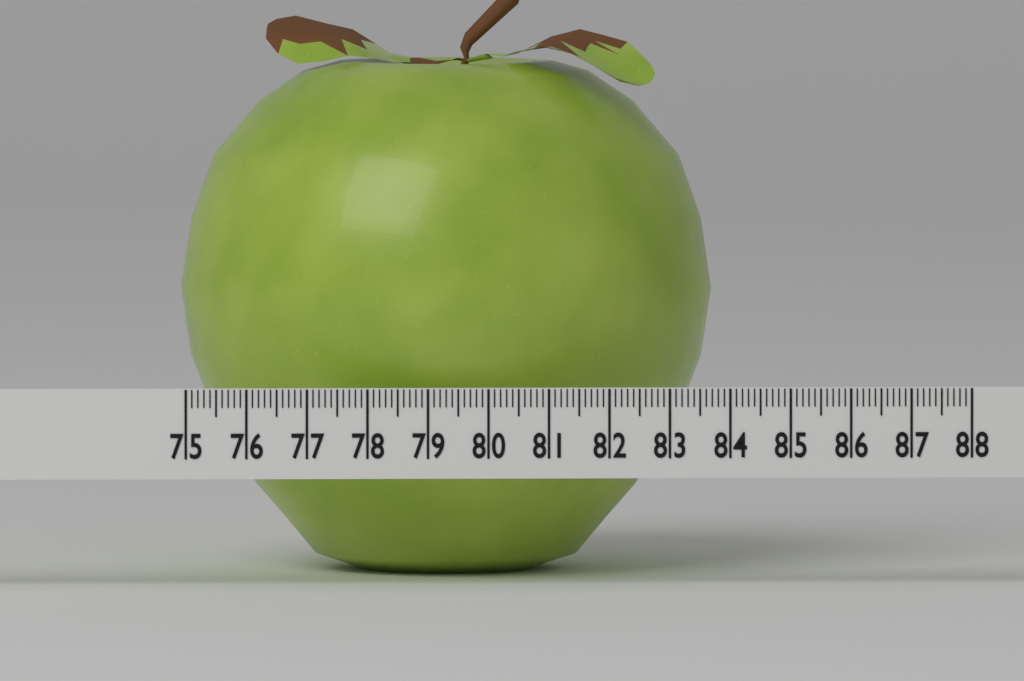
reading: 83.9 (no unit)
